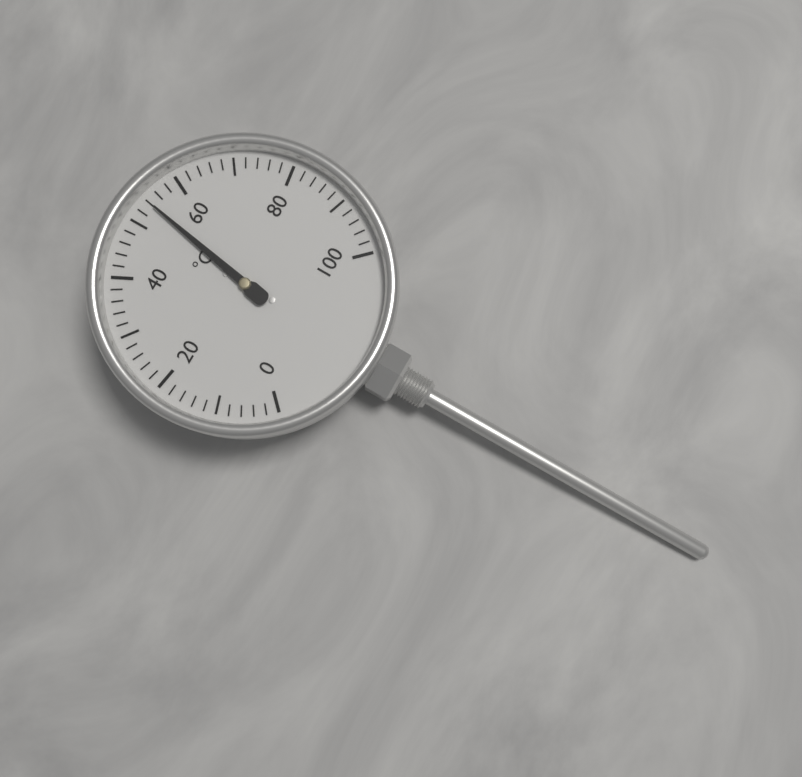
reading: 54 °C
